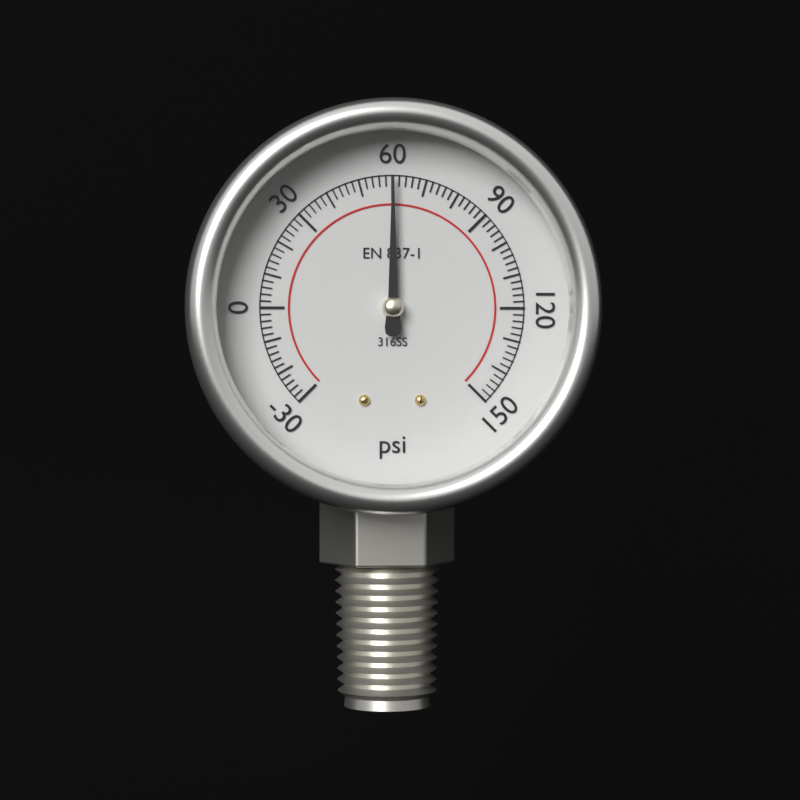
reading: 60 psi
